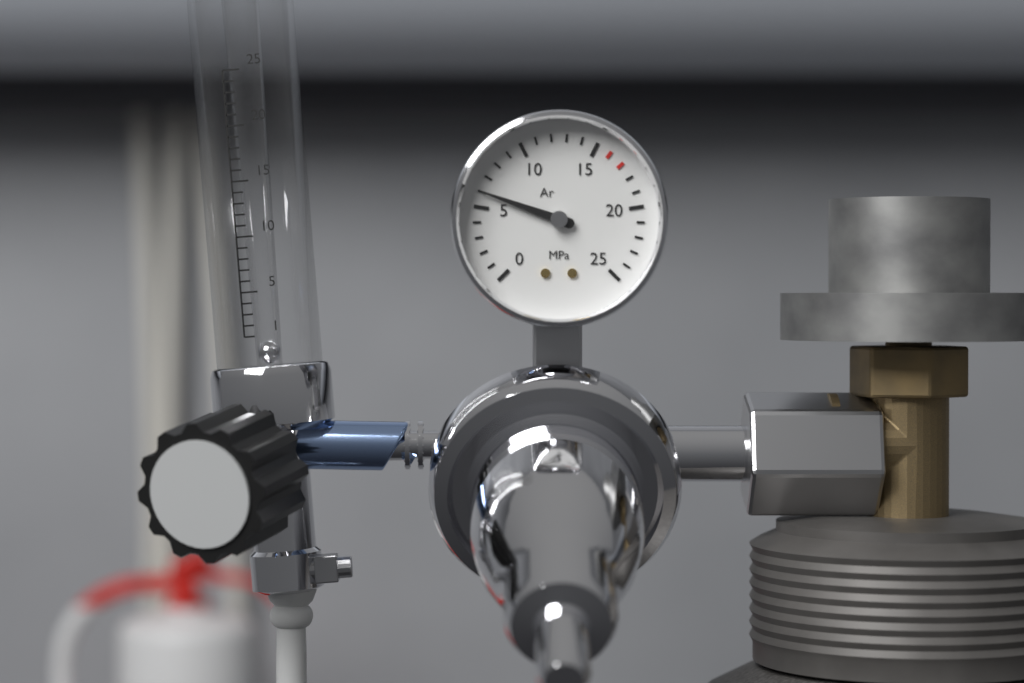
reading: 6 MPa
